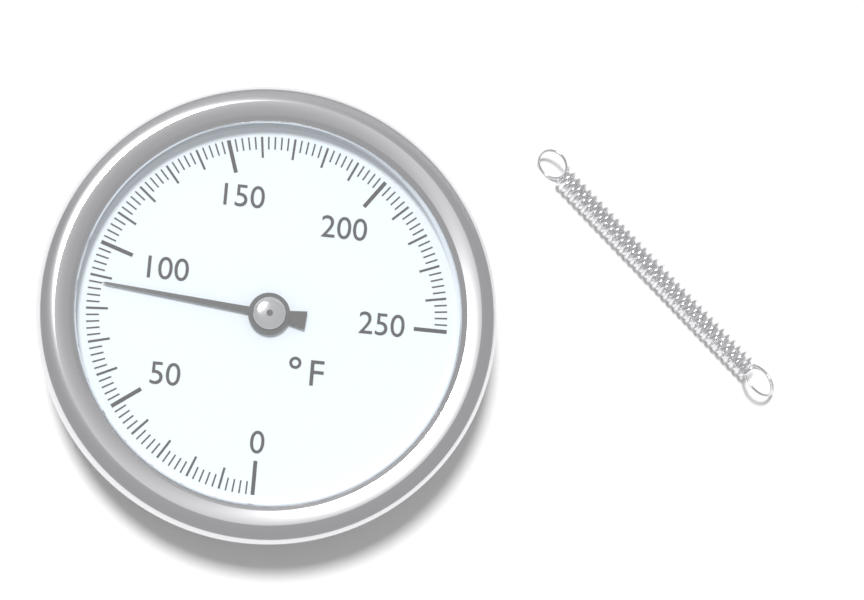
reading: 88 °F
